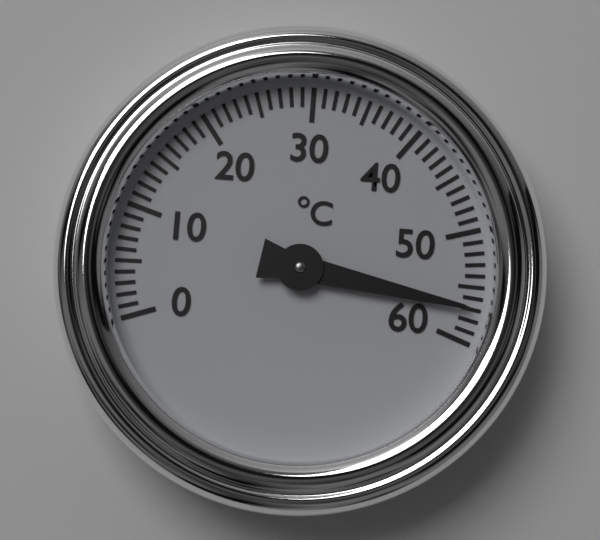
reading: 57 °C
